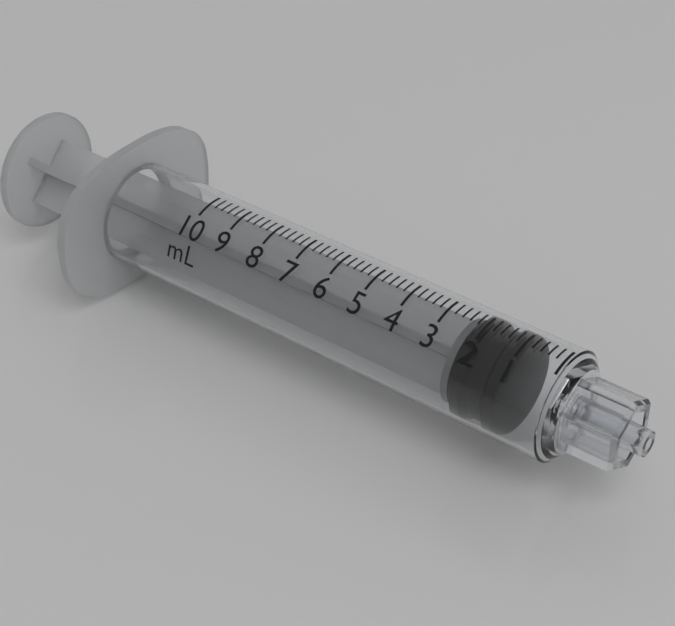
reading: 1.0 mL
